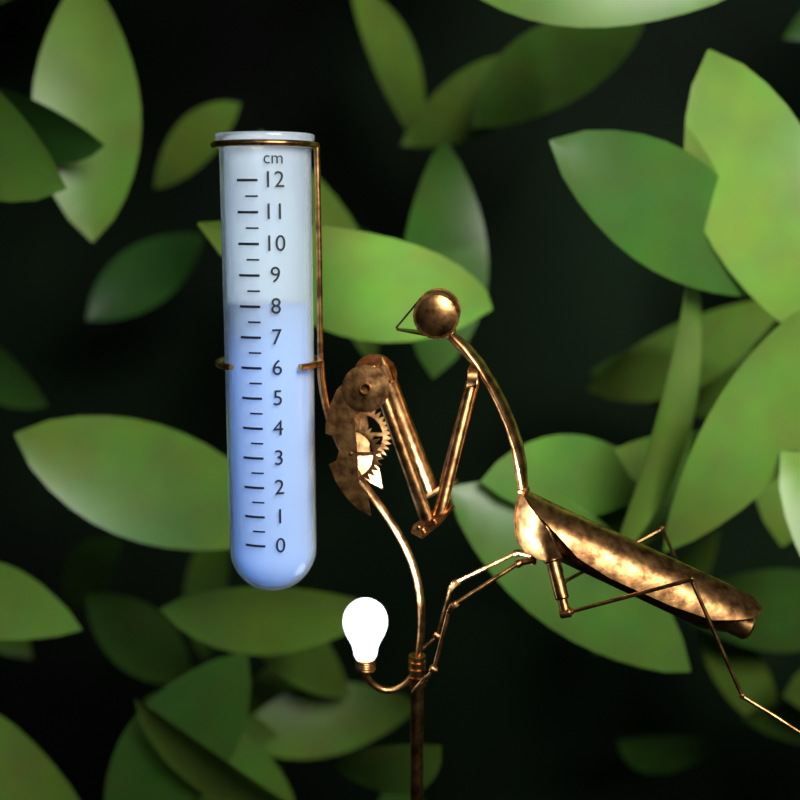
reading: 8.0 cm
